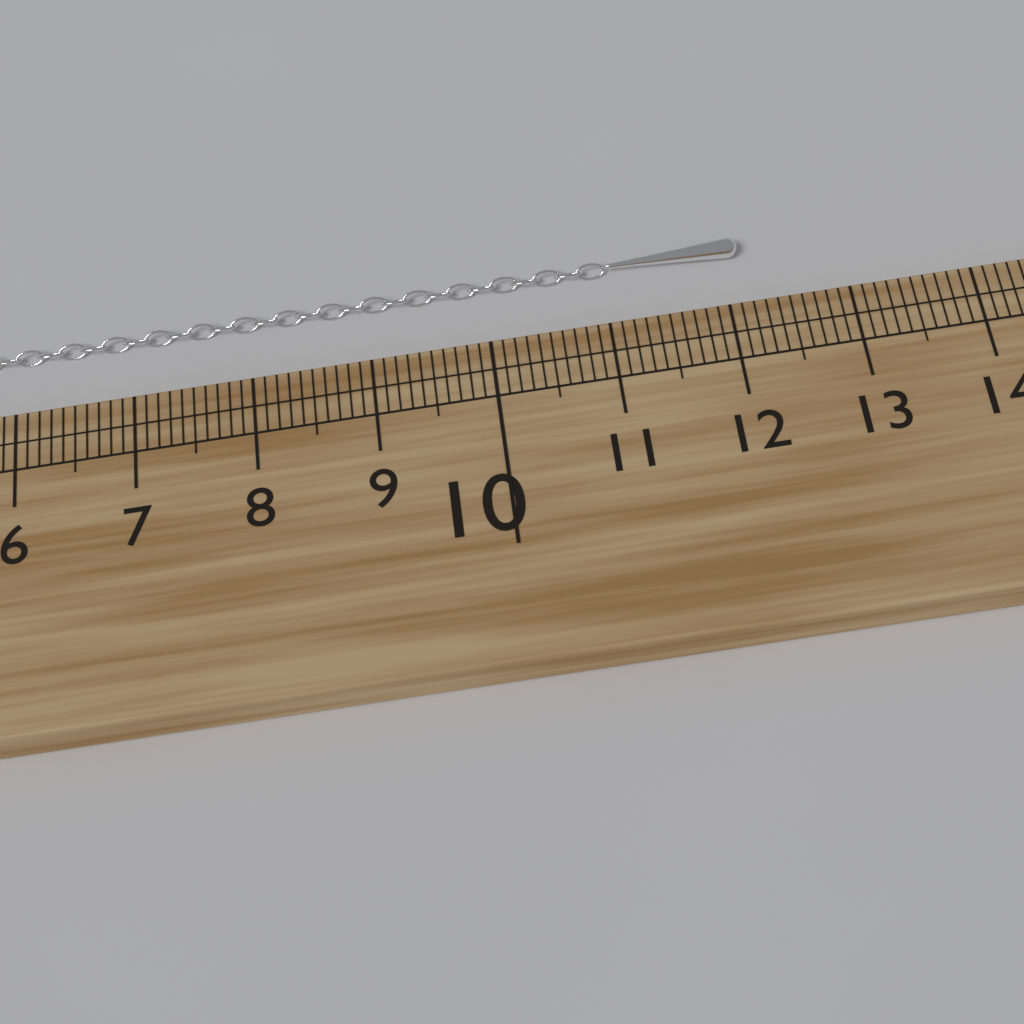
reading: 12.2 cm
